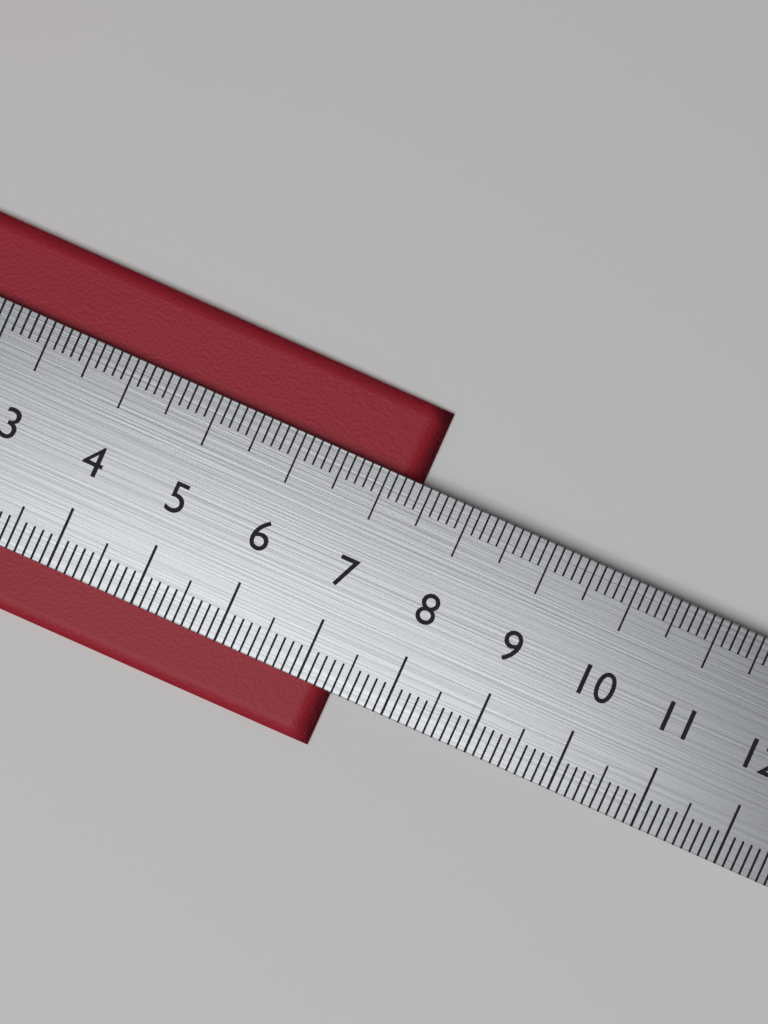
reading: 7.4 cm
